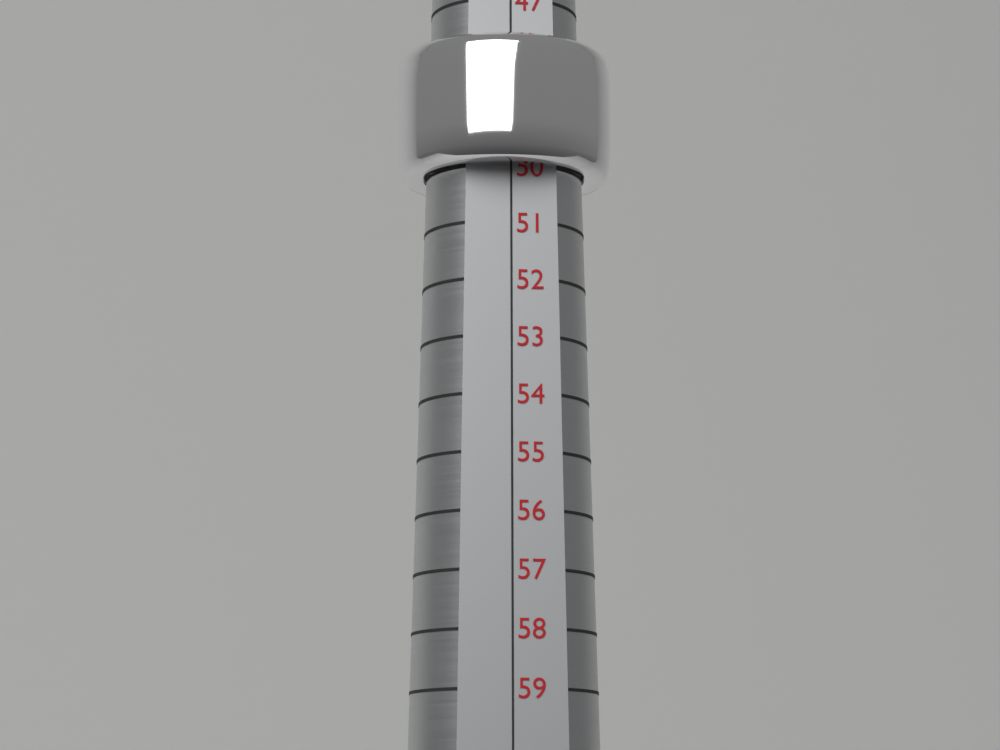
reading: 50 (no unit)
